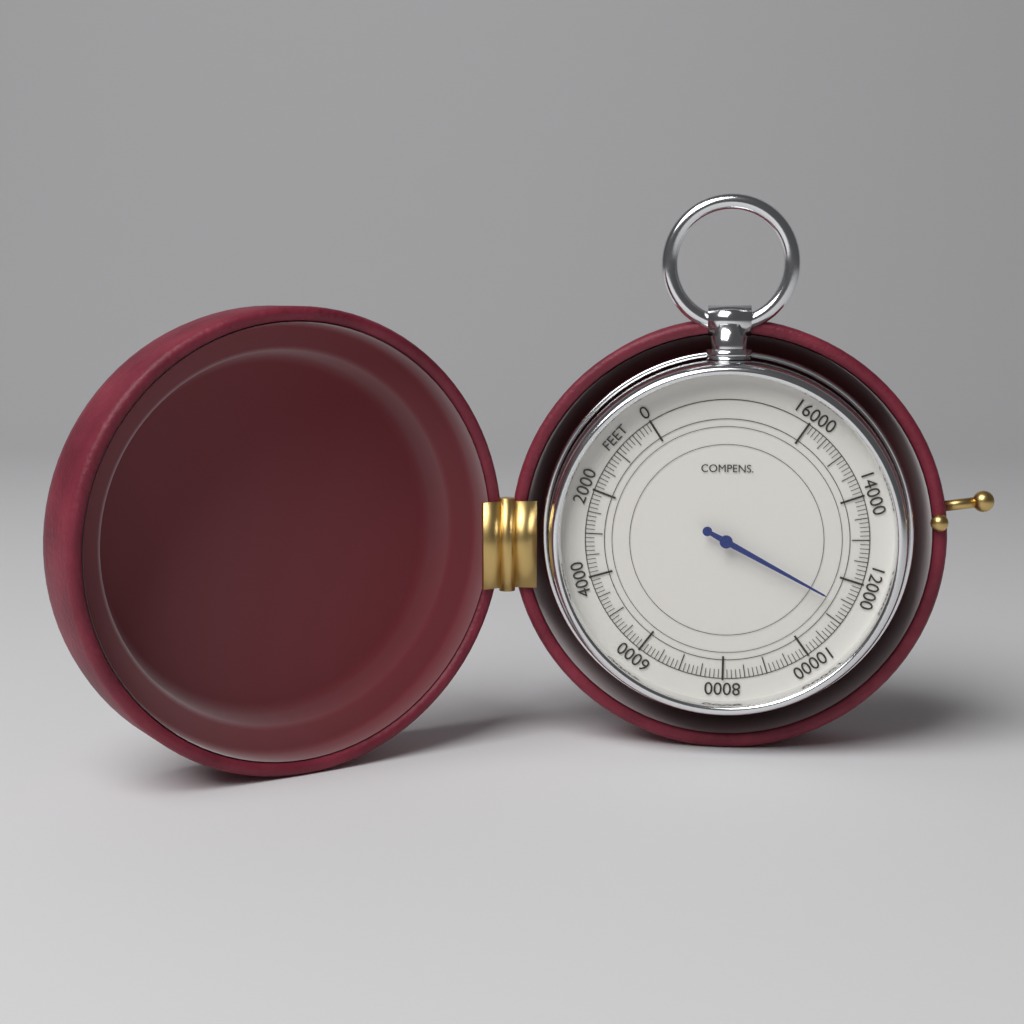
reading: 11400 feet
